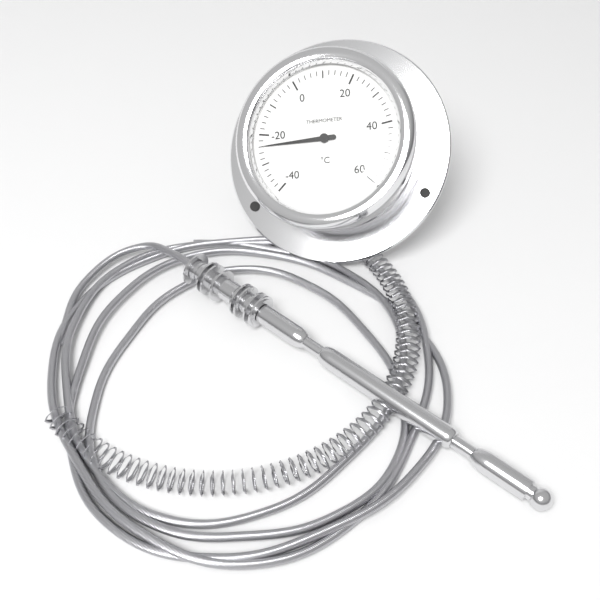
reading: -24 °C
